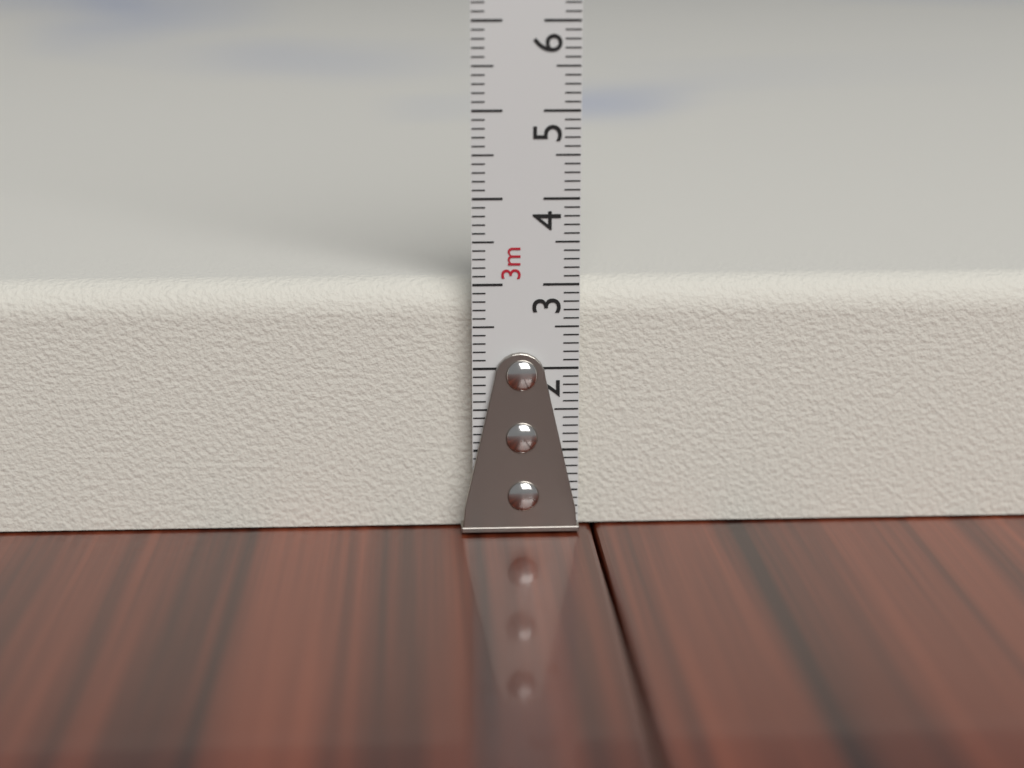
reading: 3.0 cm
